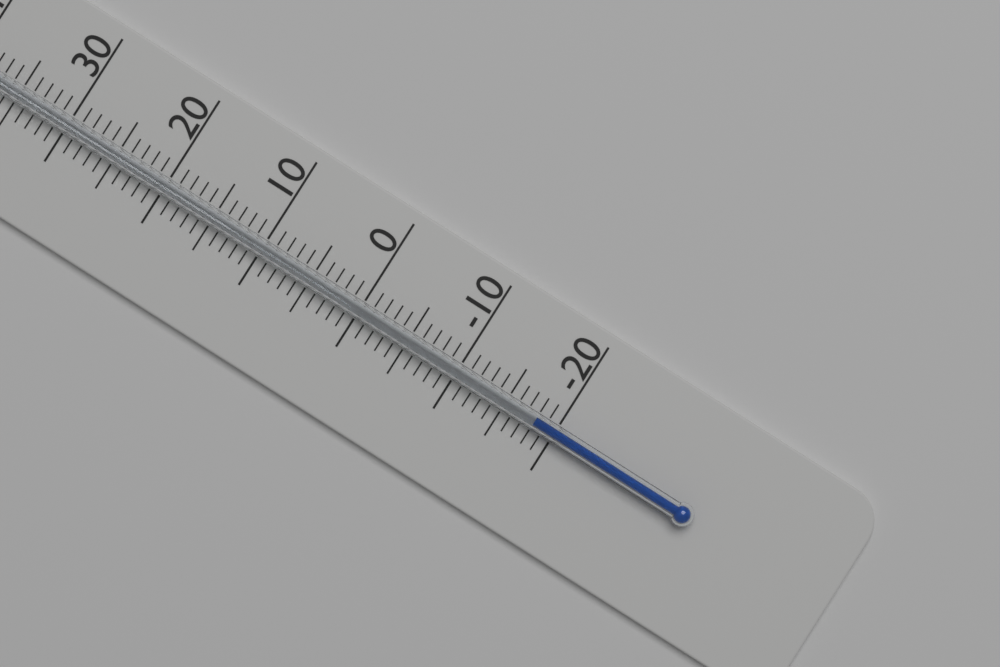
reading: -18 °C
